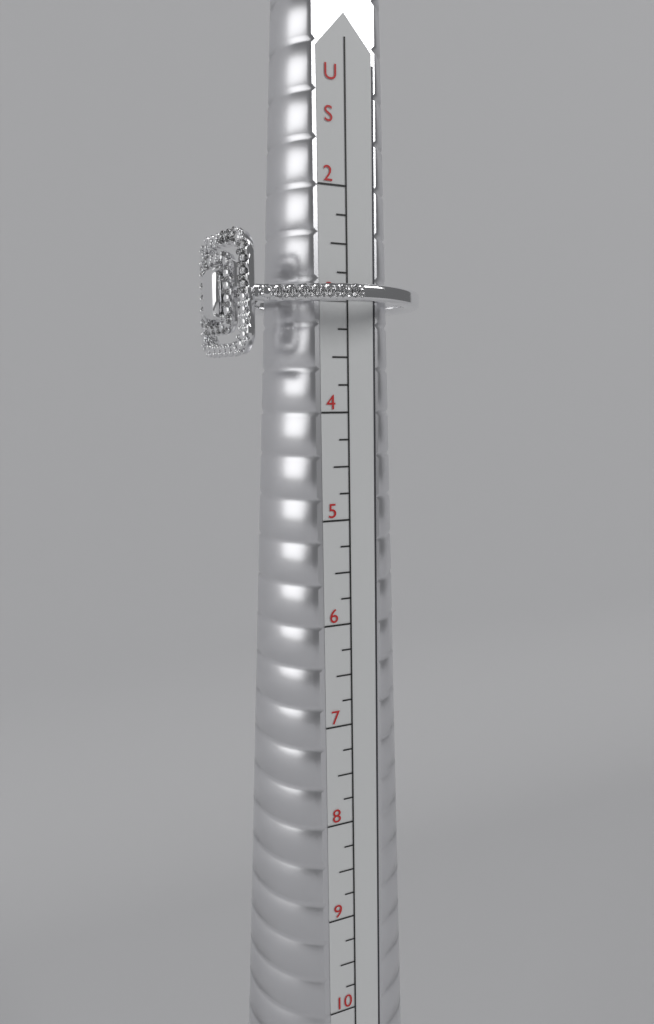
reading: 3.50 US
